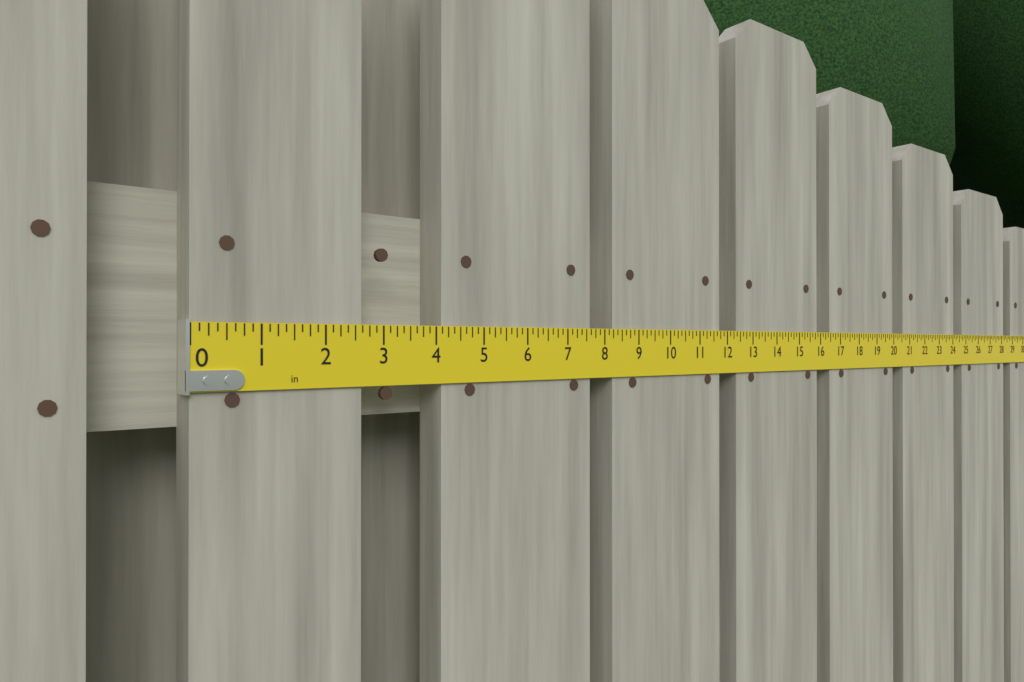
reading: 2.625 in
